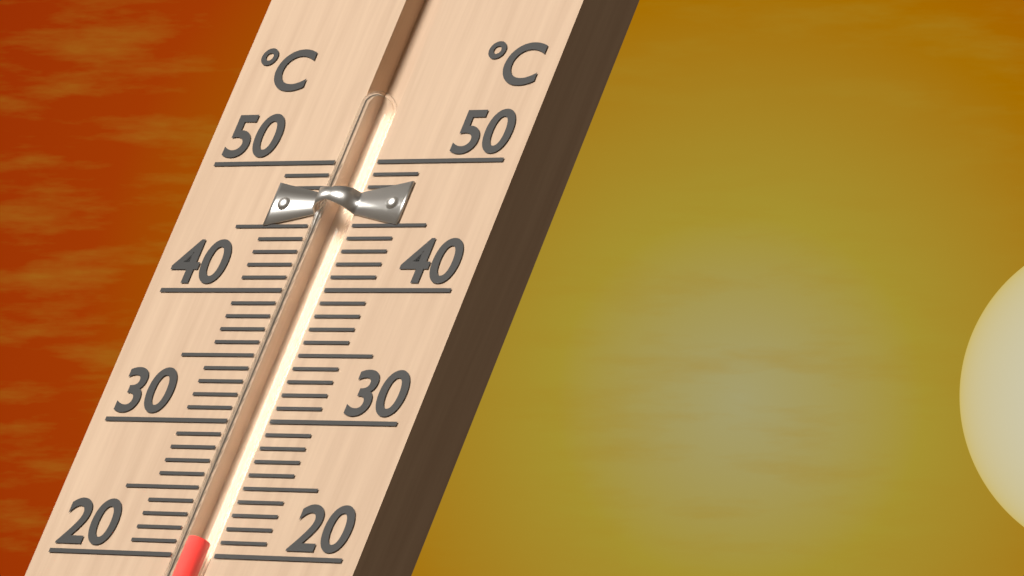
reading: 21 °C
